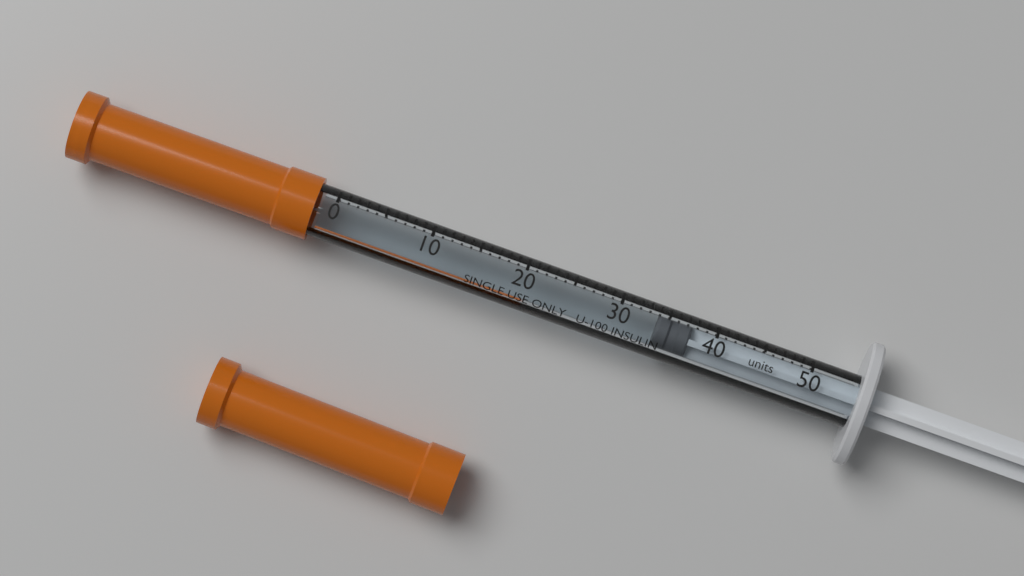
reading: 34 units
